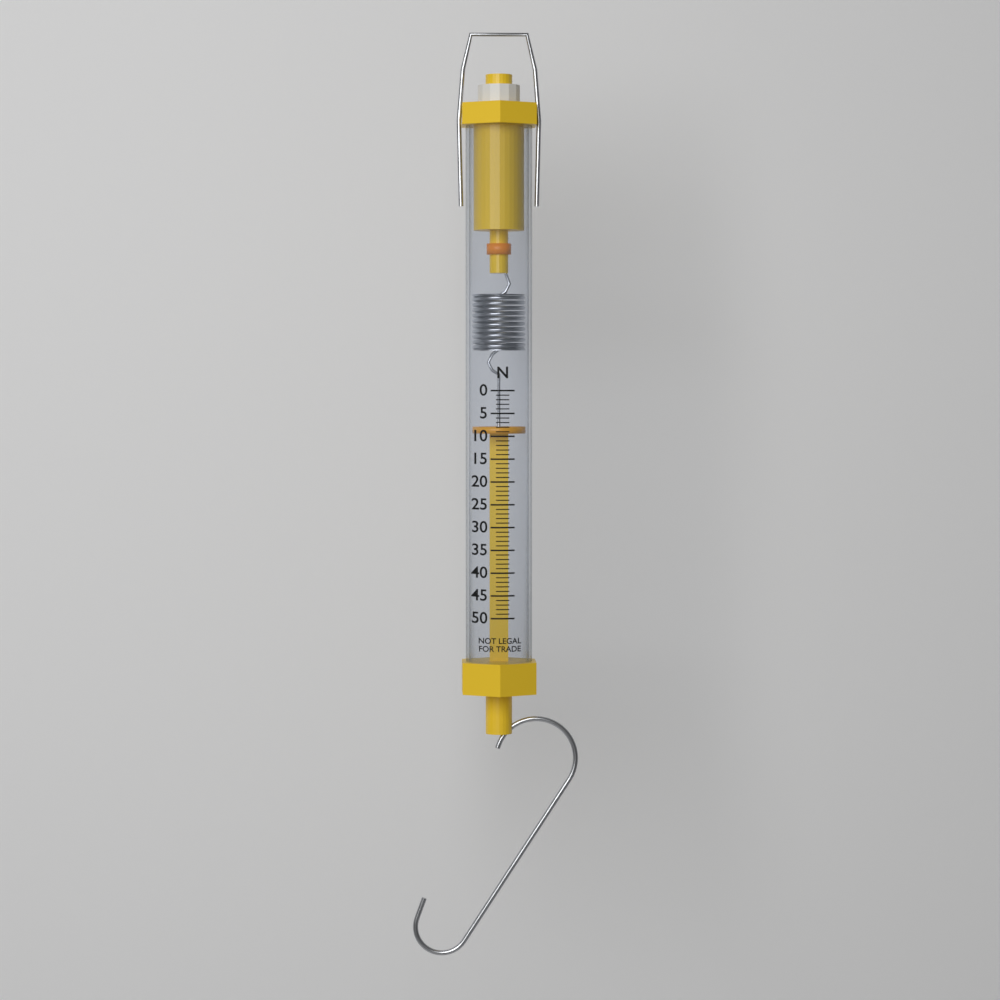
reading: 8 N
